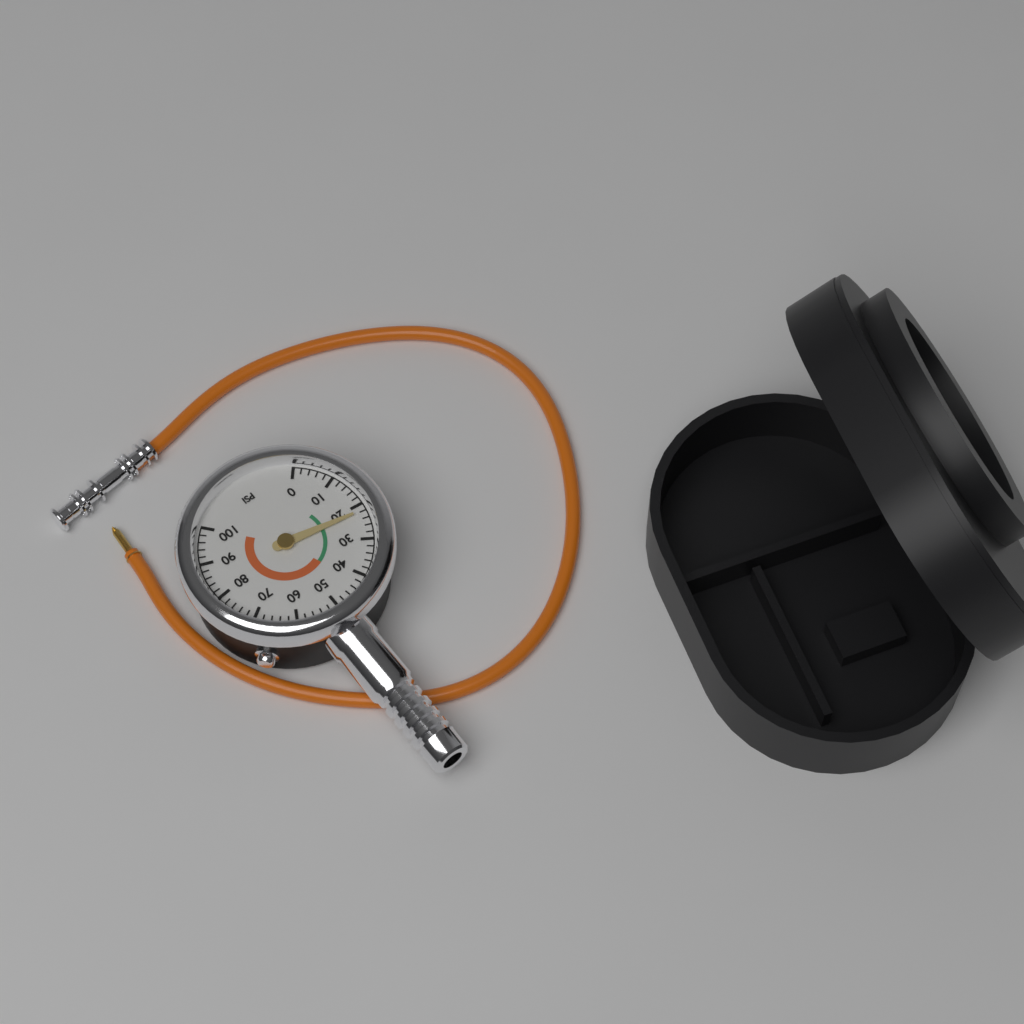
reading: 22 psi
